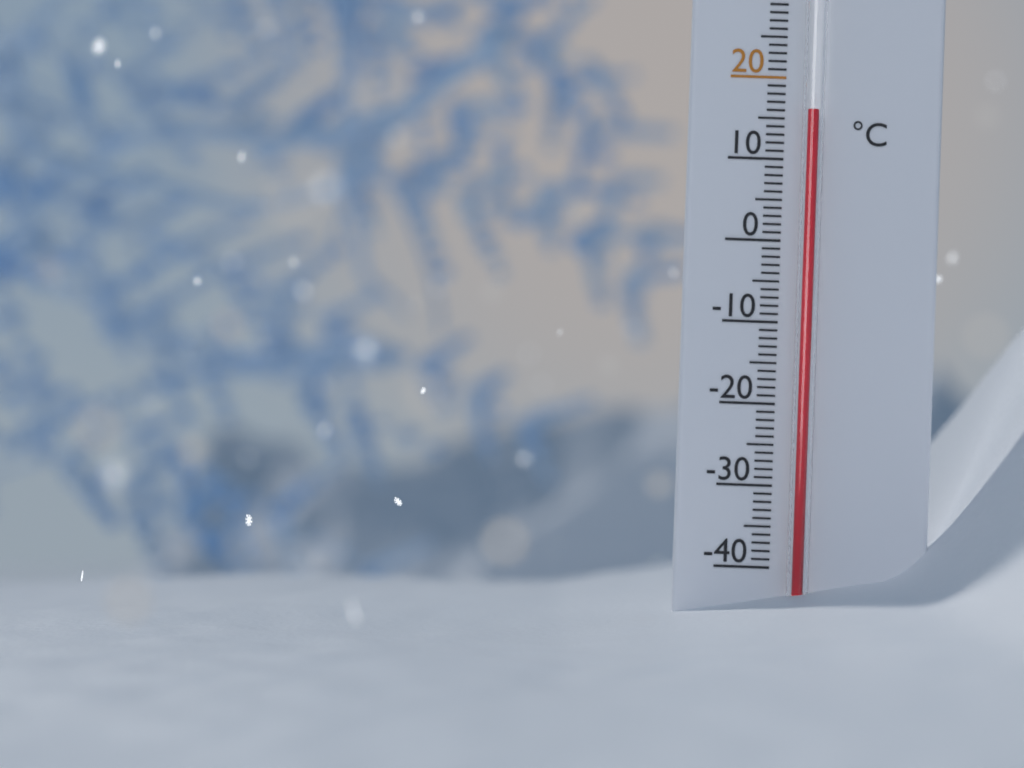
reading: 16 °C
